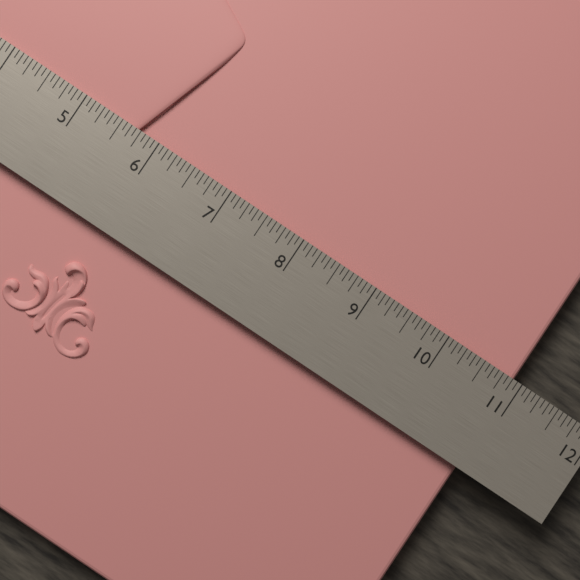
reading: 10.9375 in
